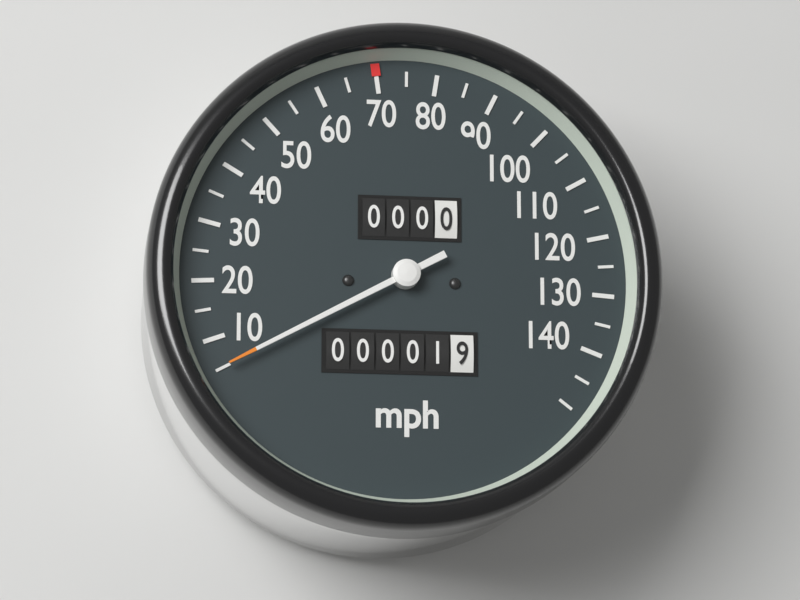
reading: 5 mph
